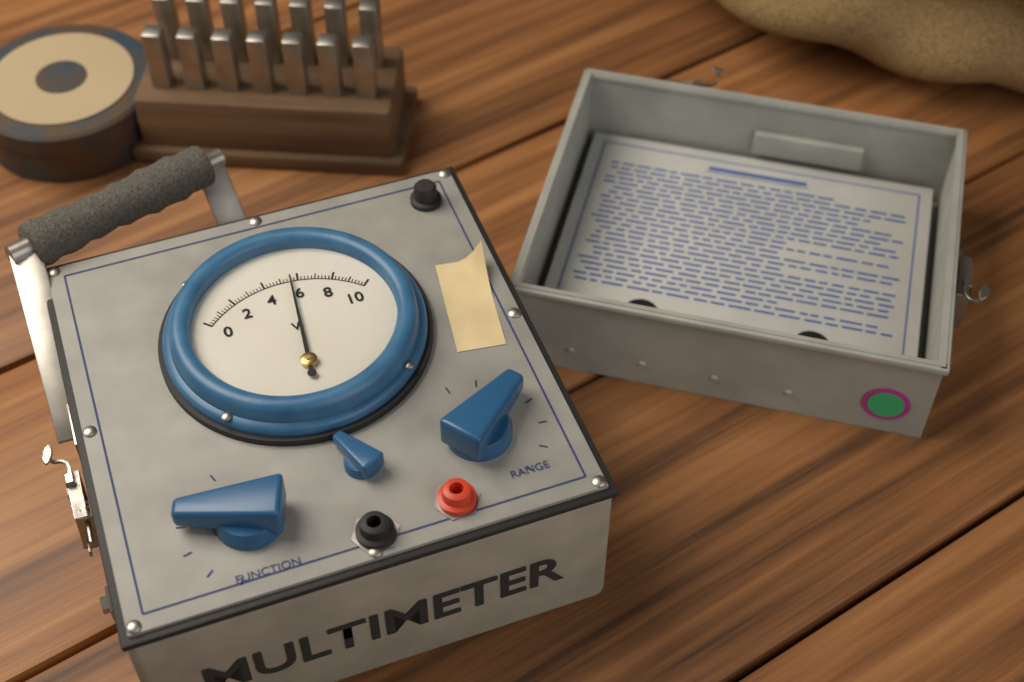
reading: 5.6 V
